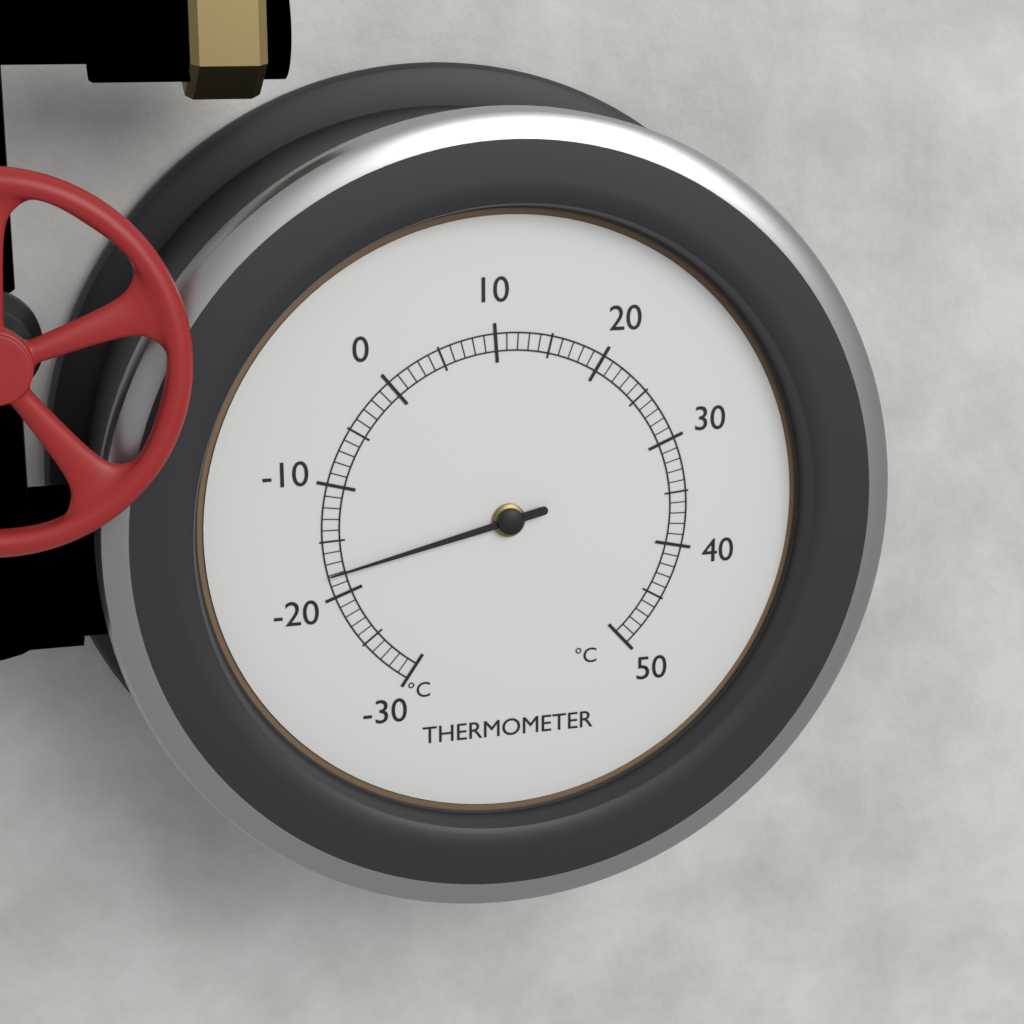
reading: -18 °C
